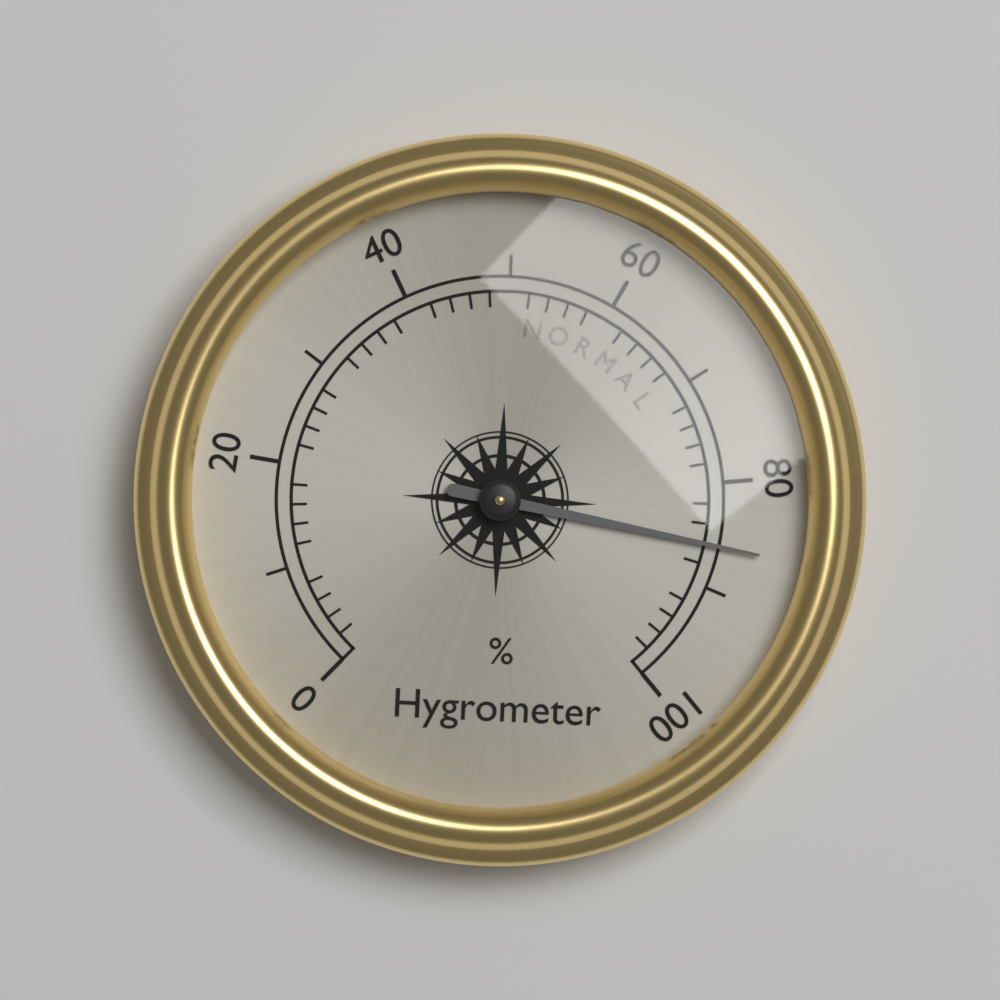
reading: 86 %
